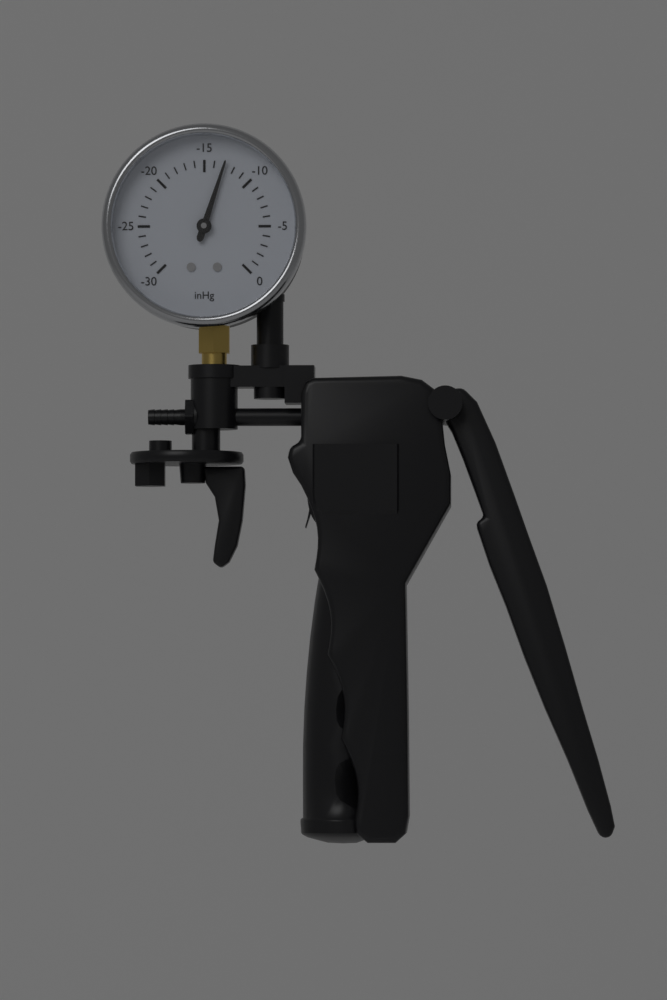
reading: -13 inHg
